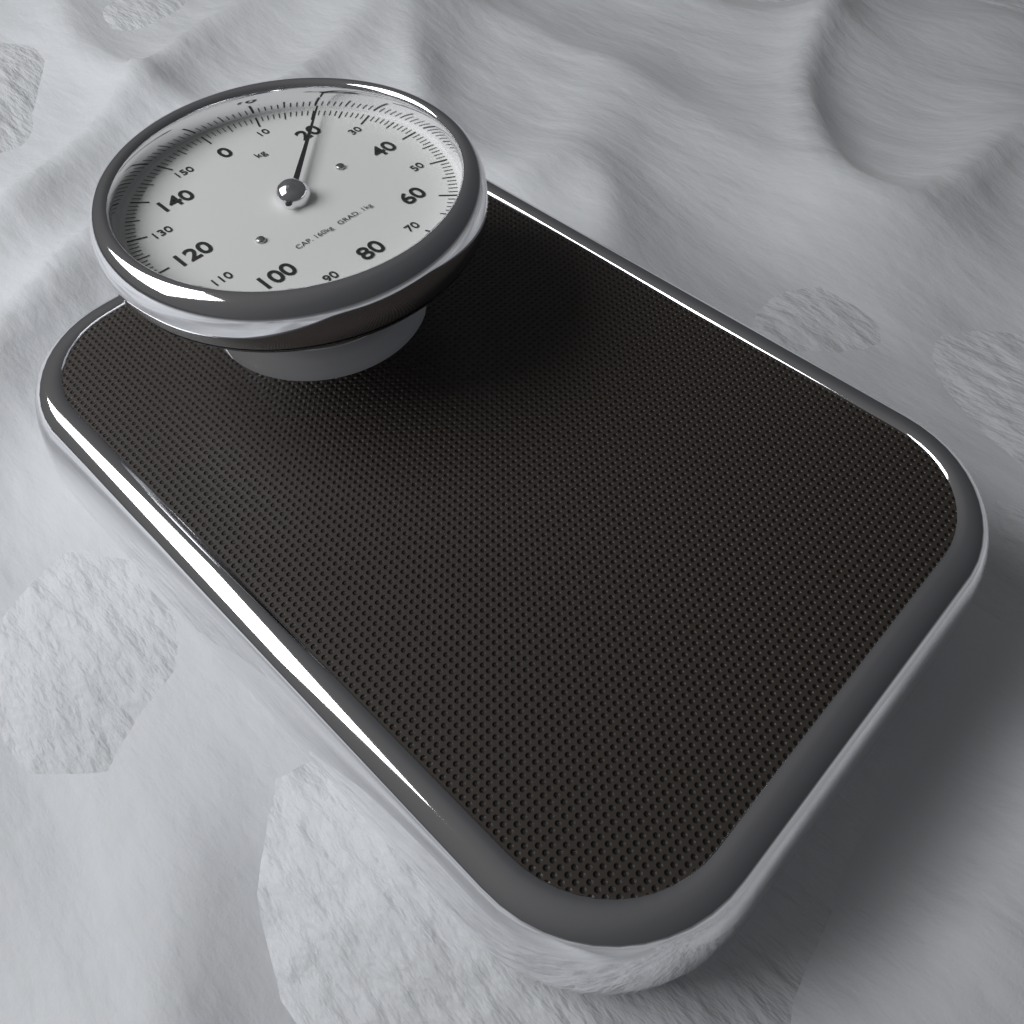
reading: 21 kg
